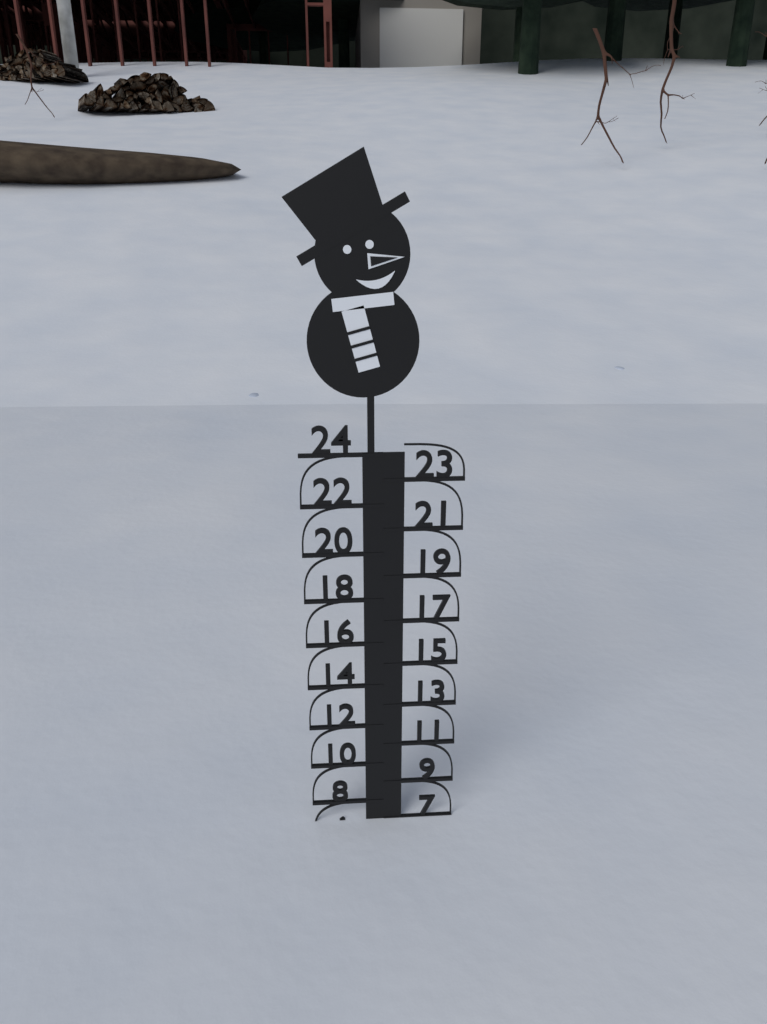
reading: 7 (no unit)
